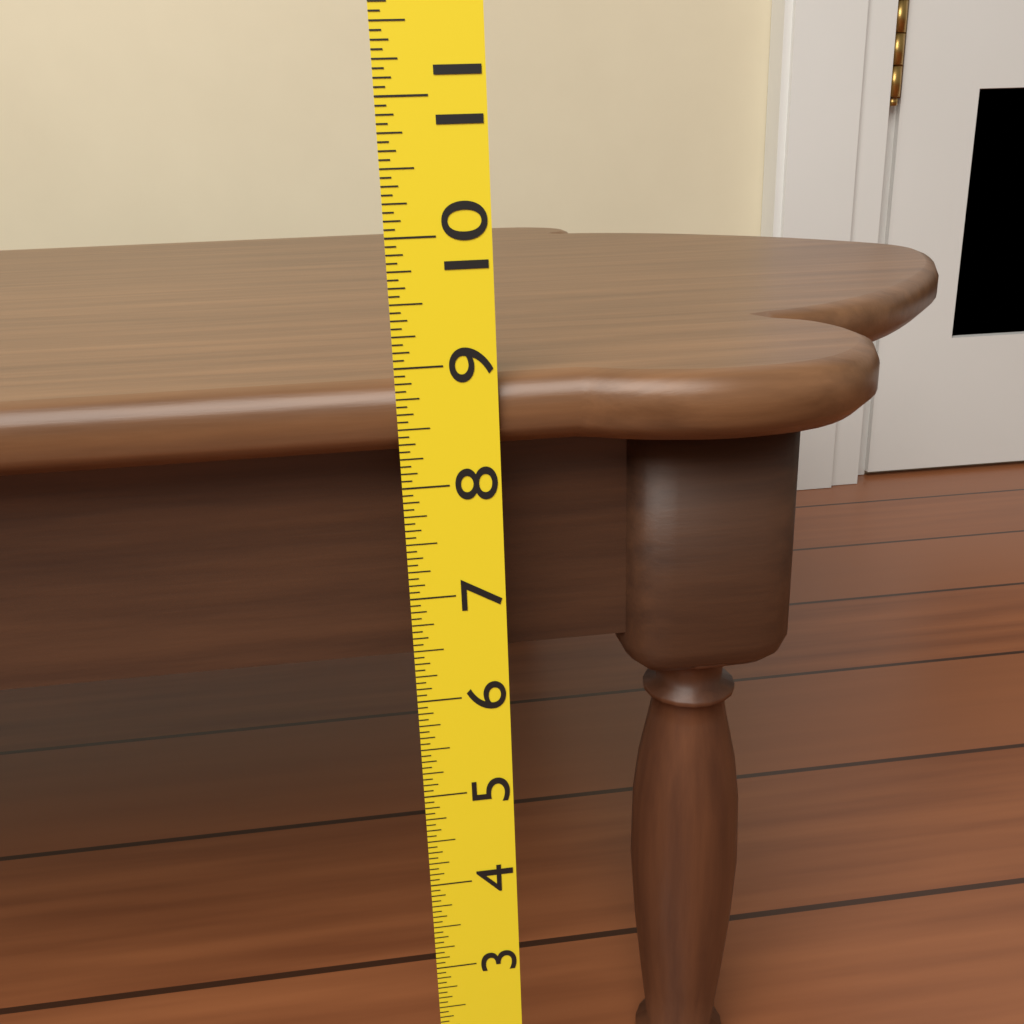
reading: 8.8750 (no unit)
